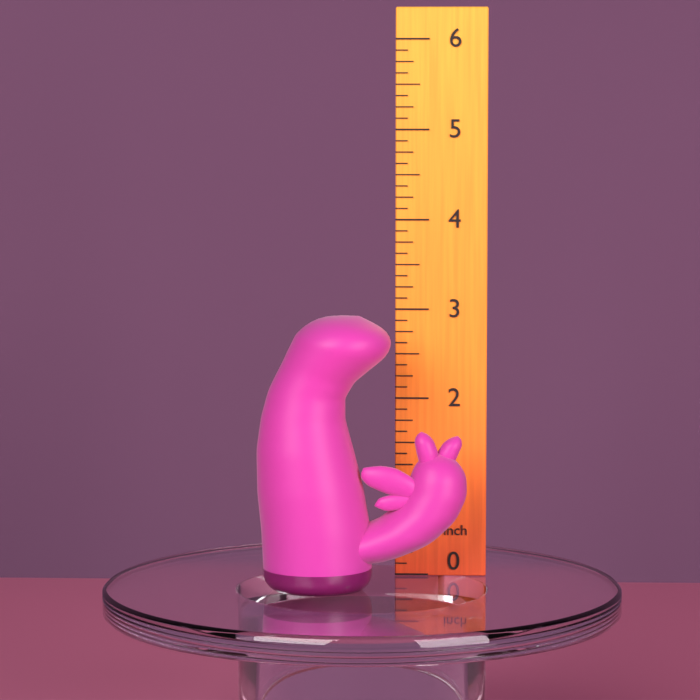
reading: 3.000 inch
